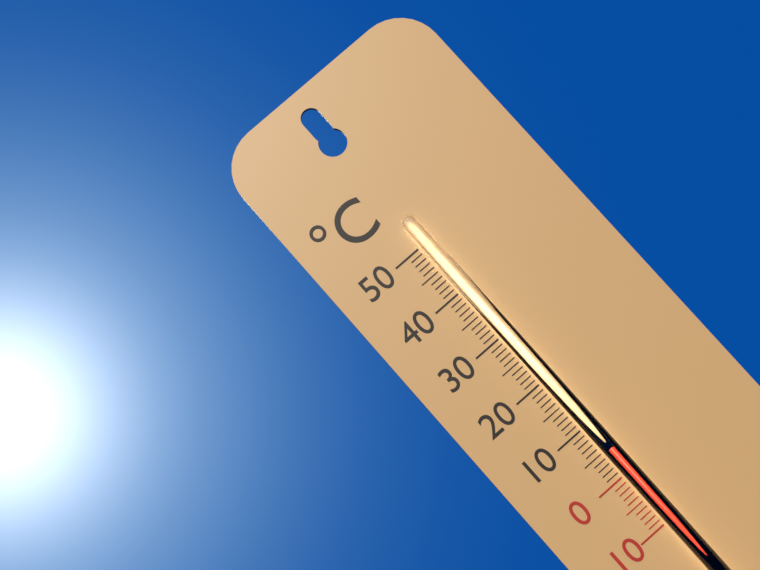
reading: 5 °C
